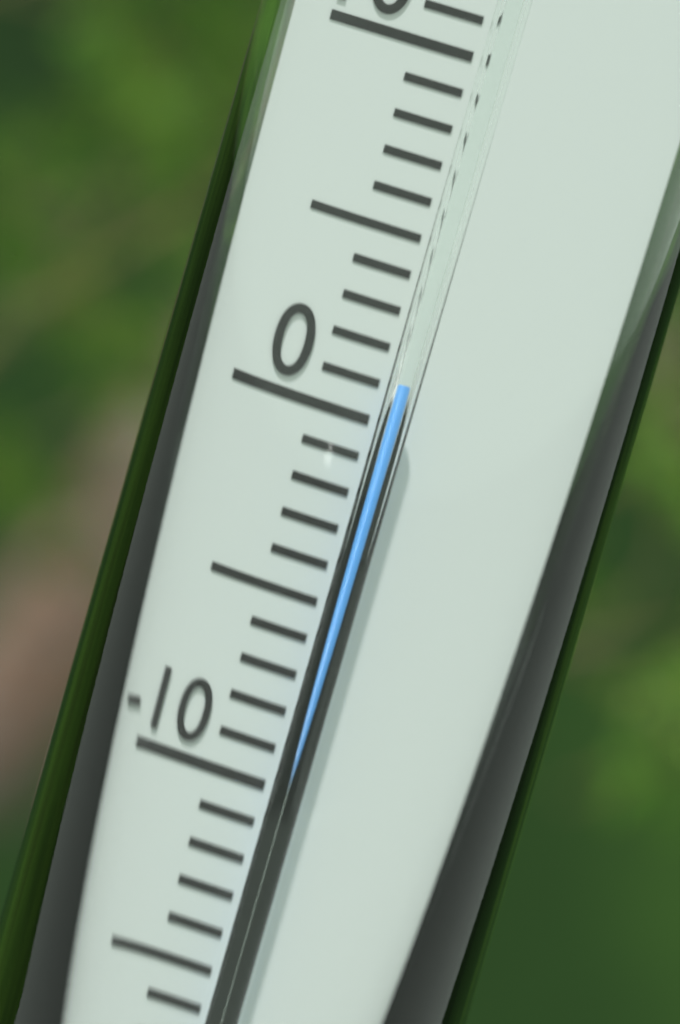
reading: 1 °C
